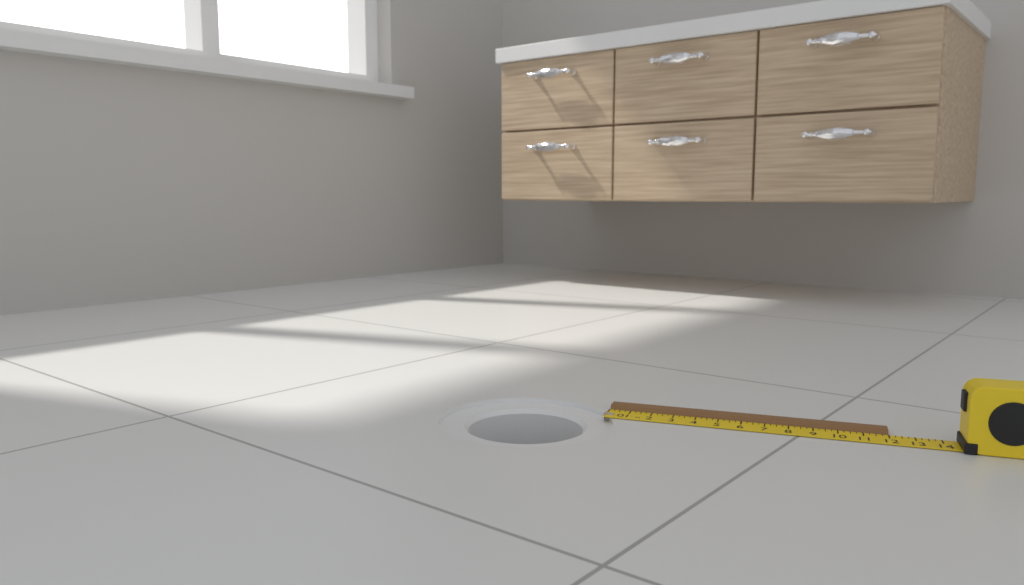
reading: 12.00 in
